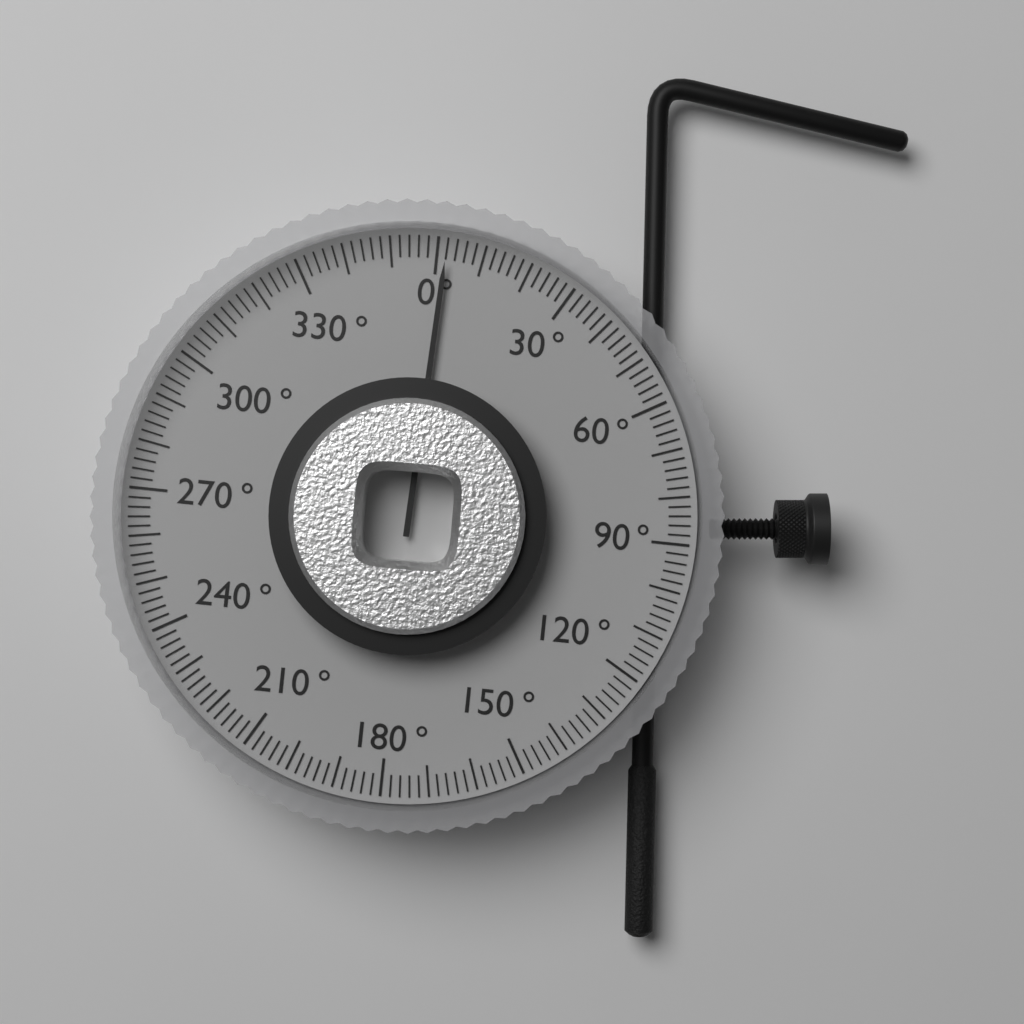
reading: 2 °
